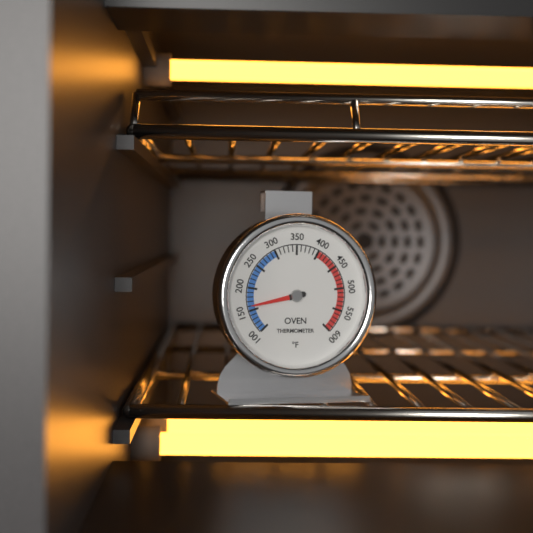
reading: 160 °F
